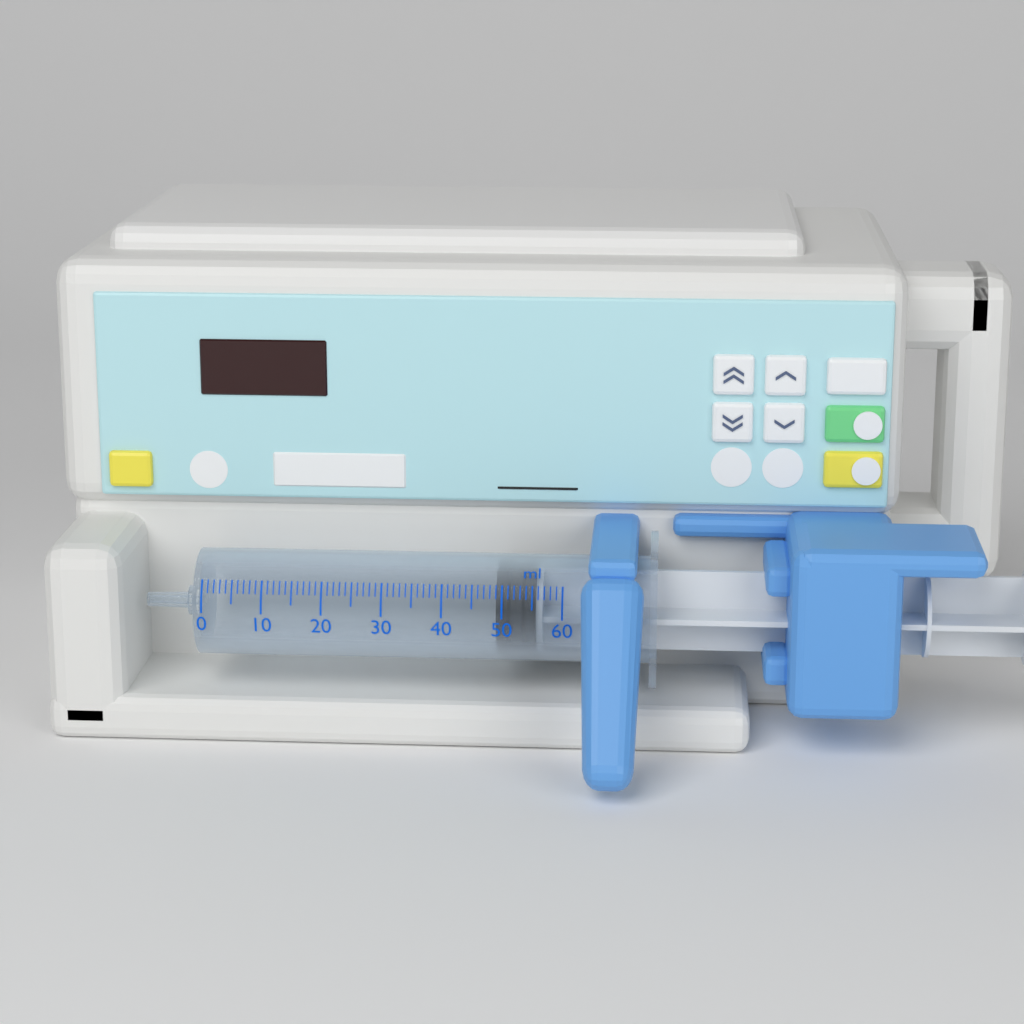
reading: 49 ml
